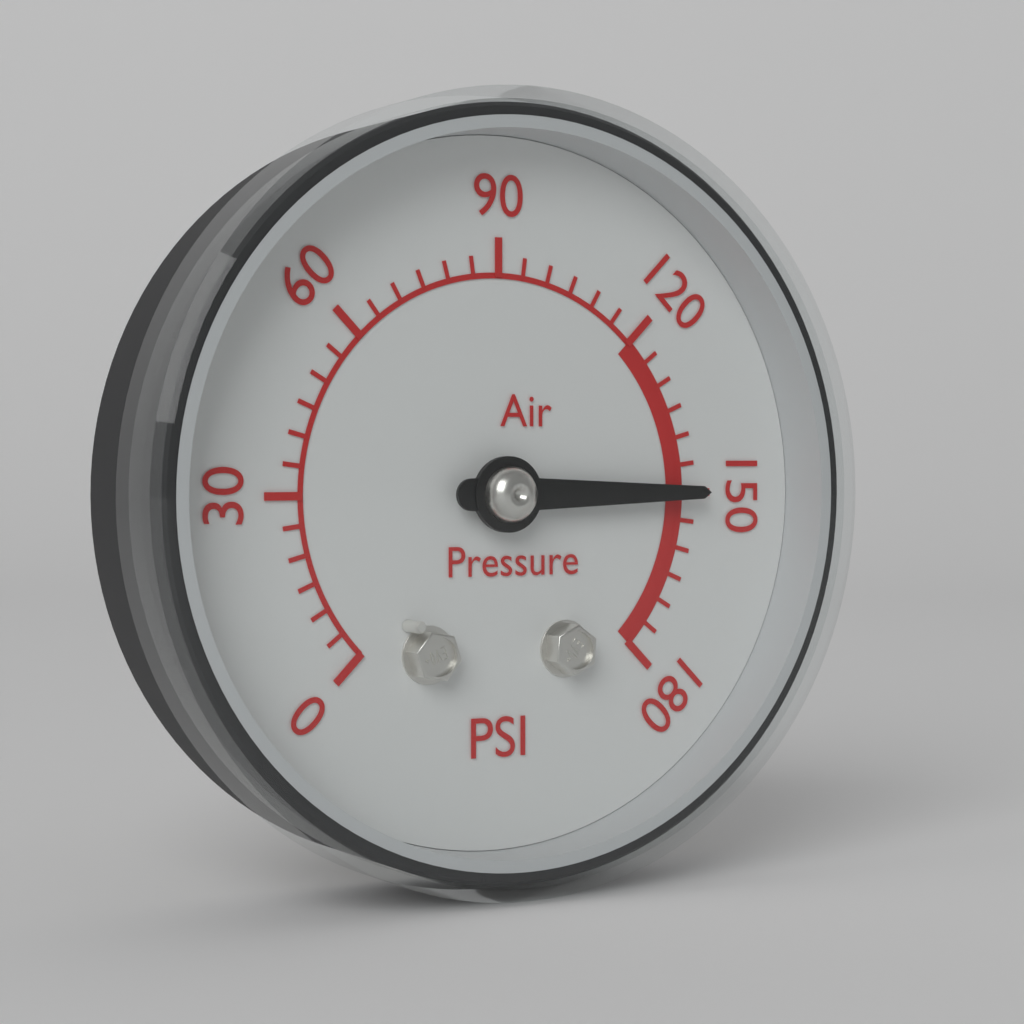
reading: 150 psi
